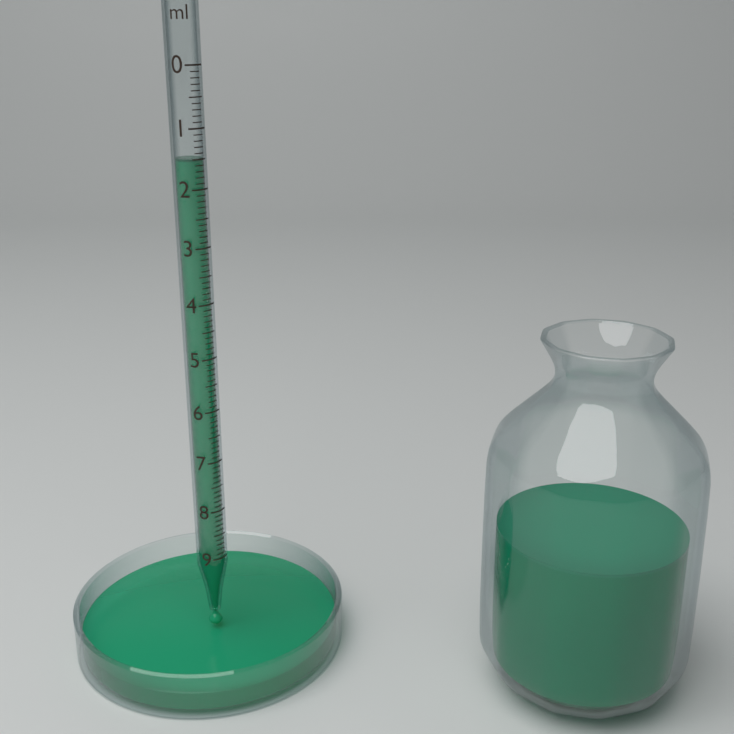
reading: 1.5 ml
